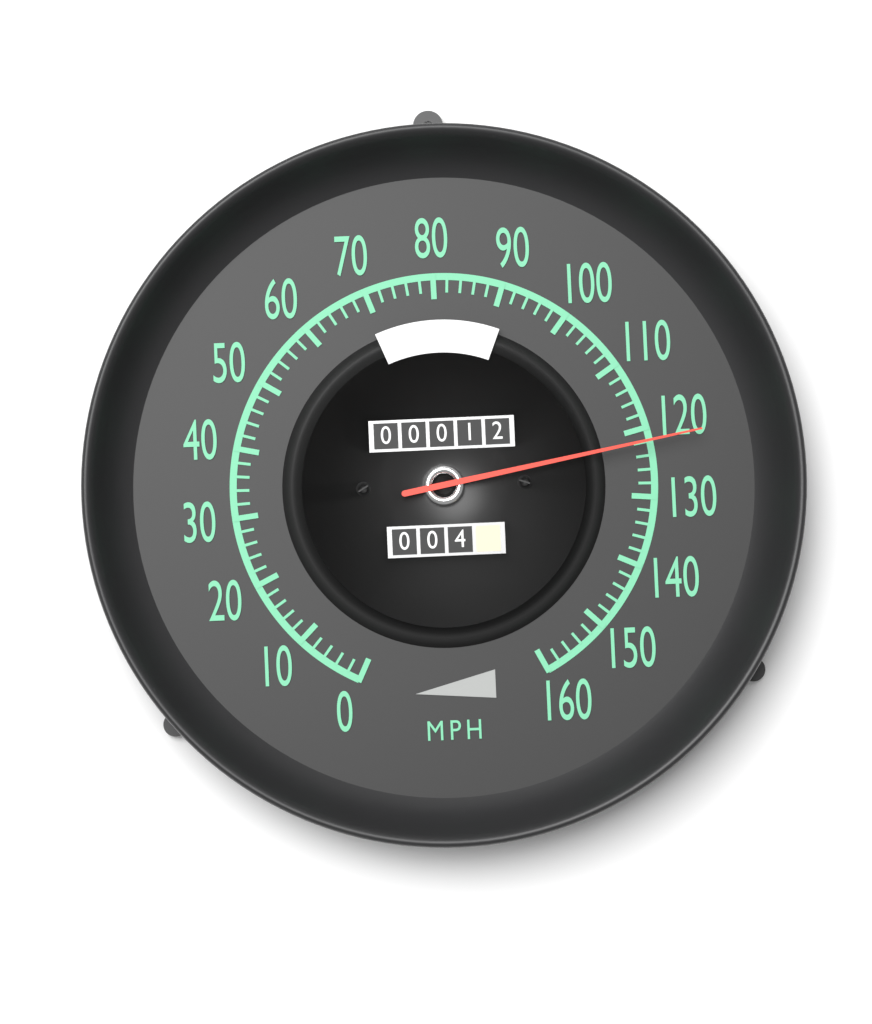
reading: 122 mph
